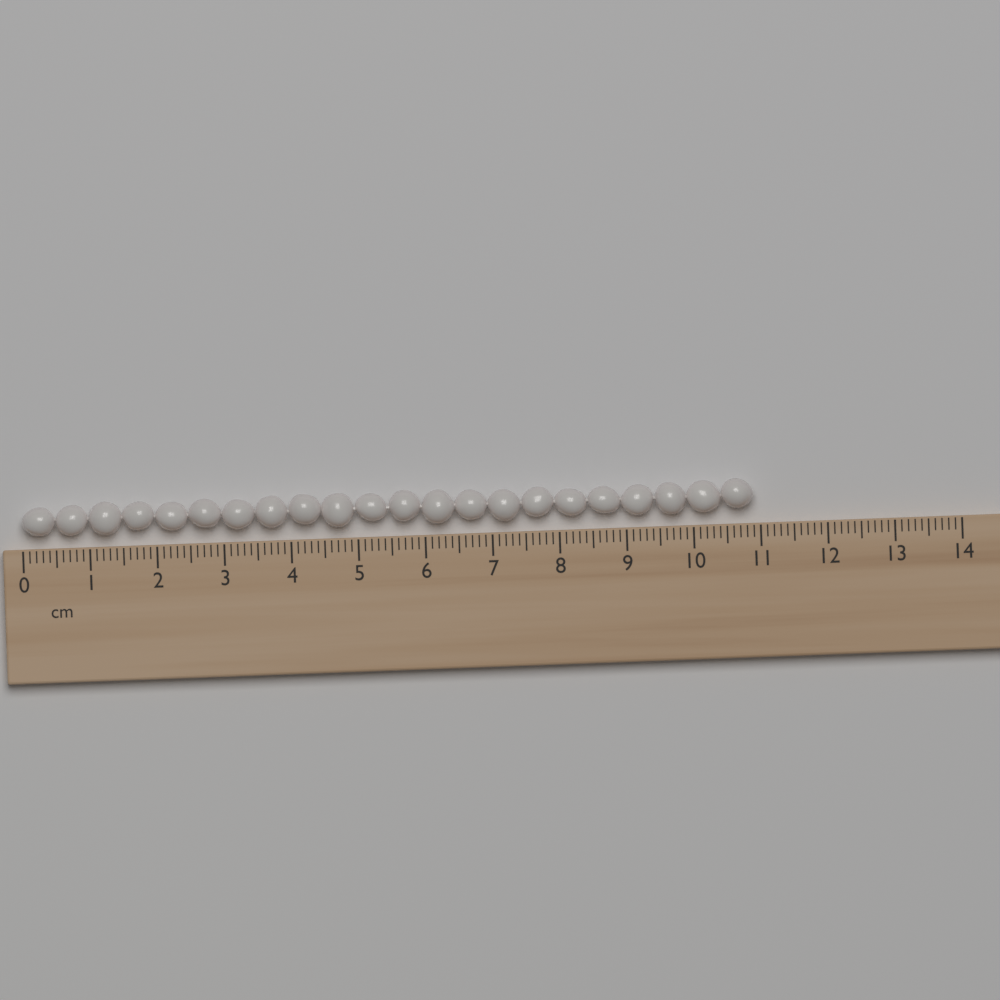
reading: 10.9 cm
